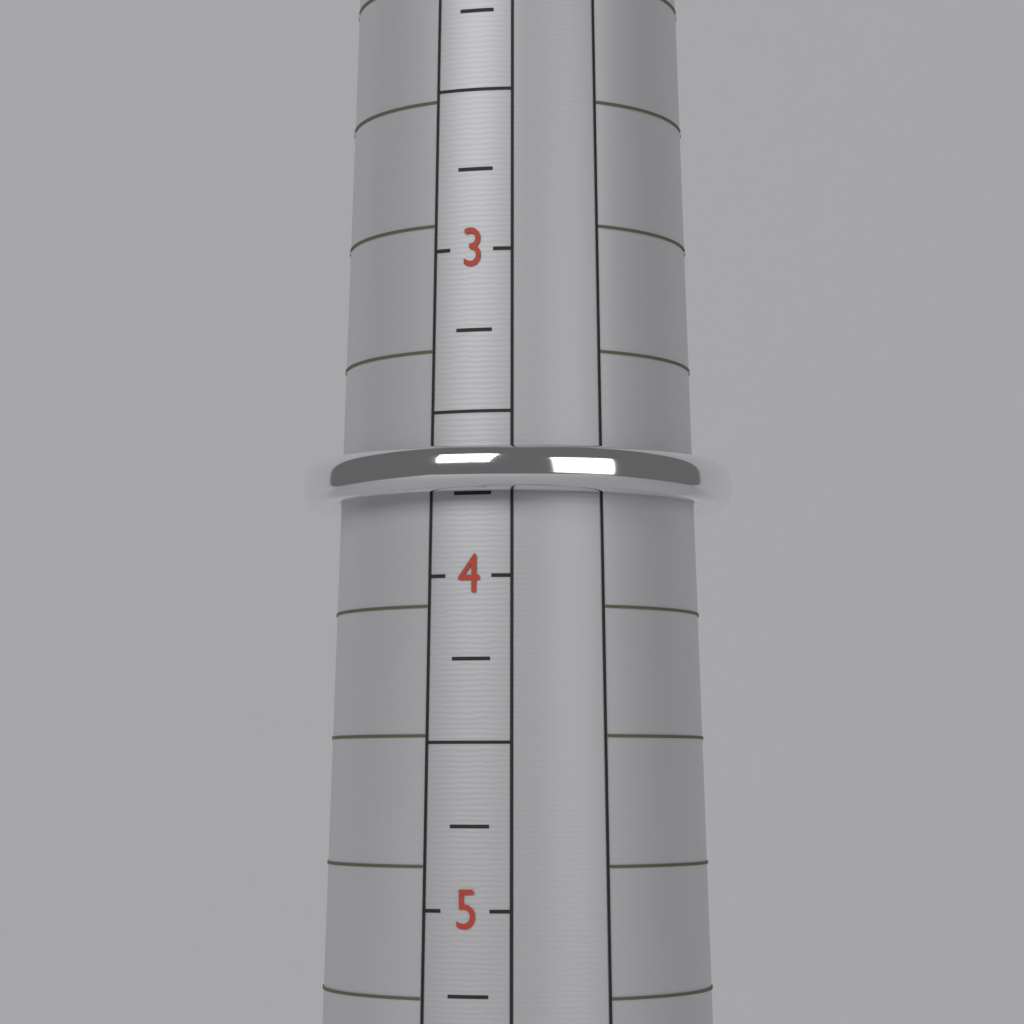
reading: 3.75 (no unit)
